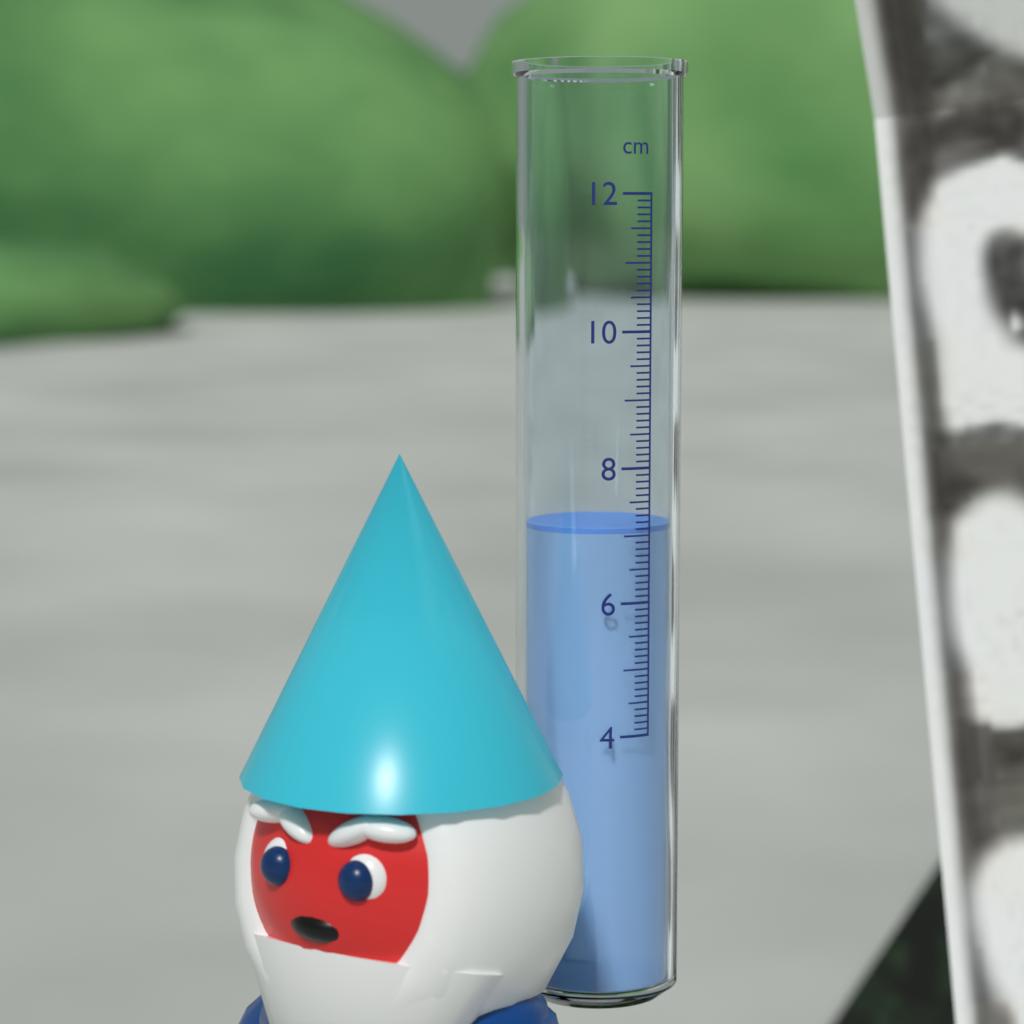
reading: 7.1 cm
